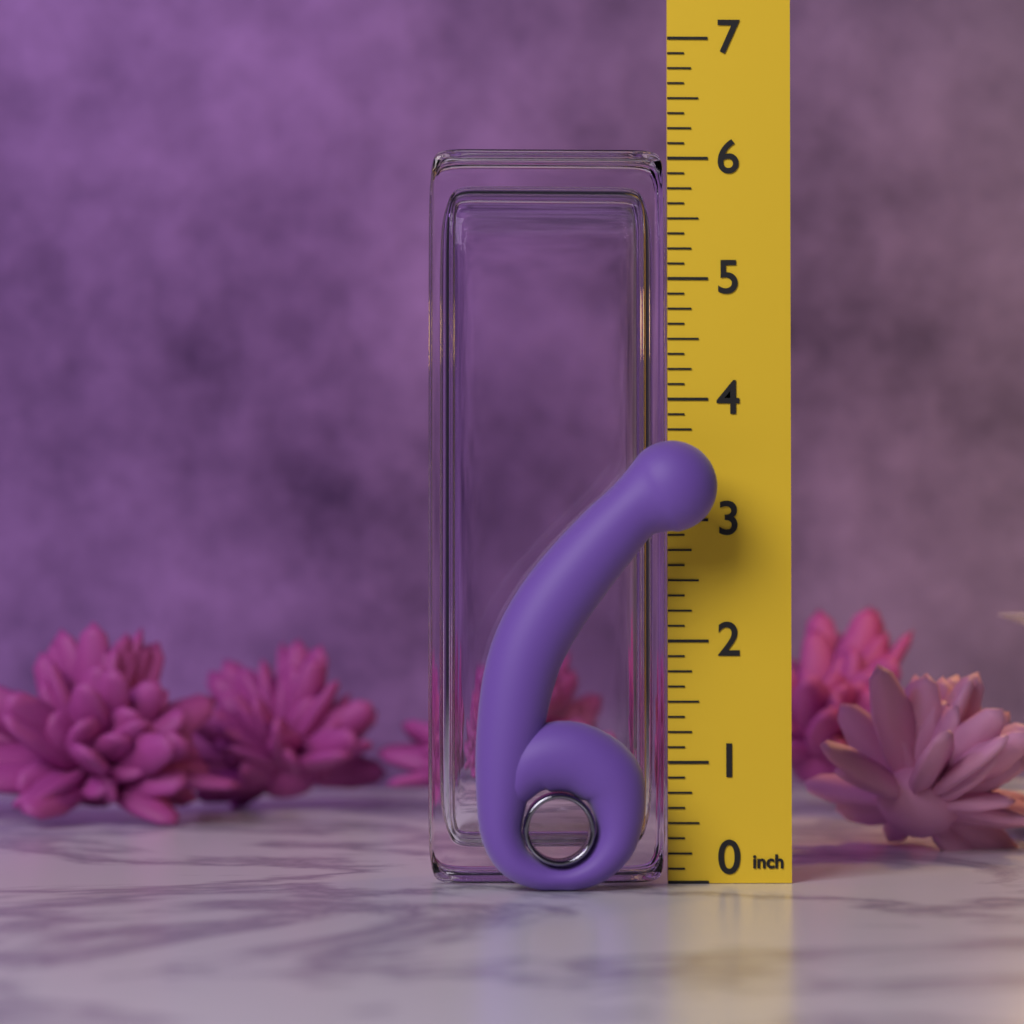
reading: 3.625 in
